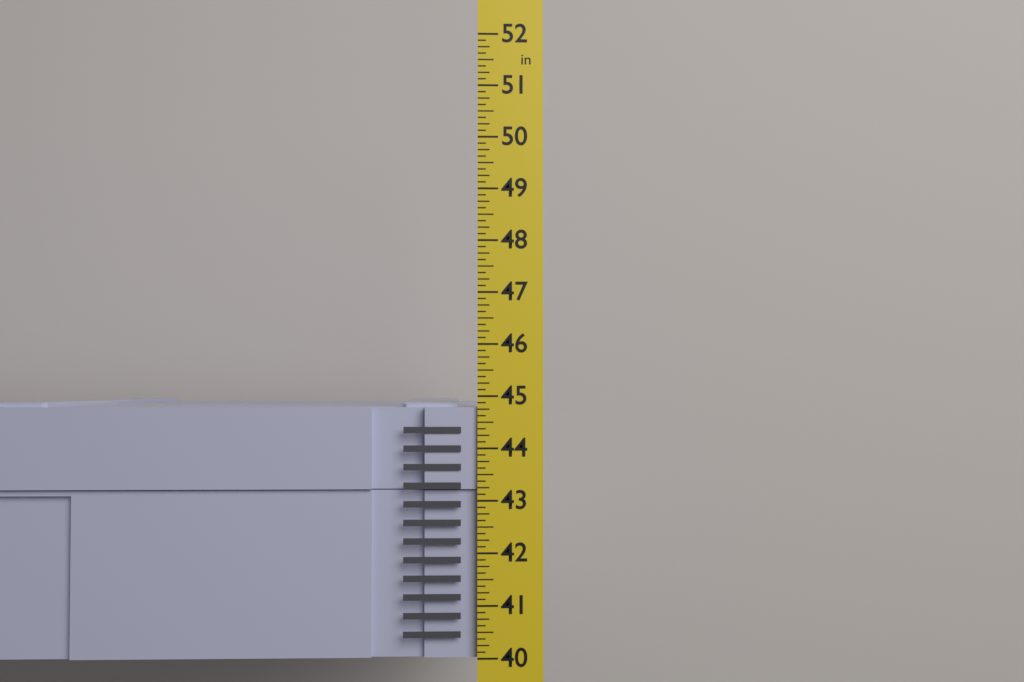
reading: 44.875 in
